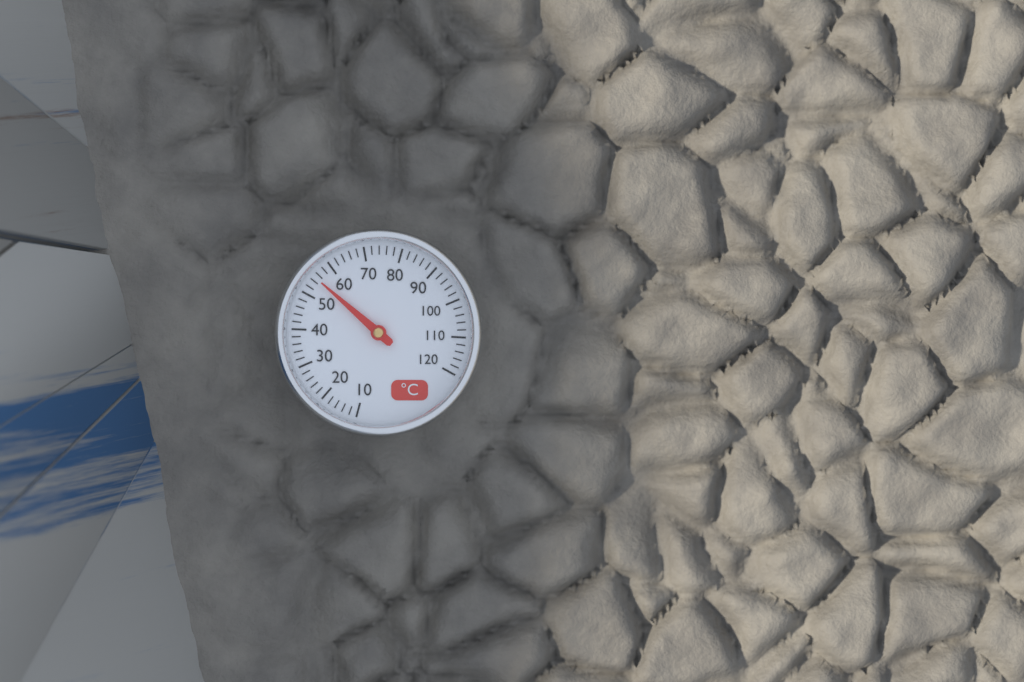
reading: 55 °C
